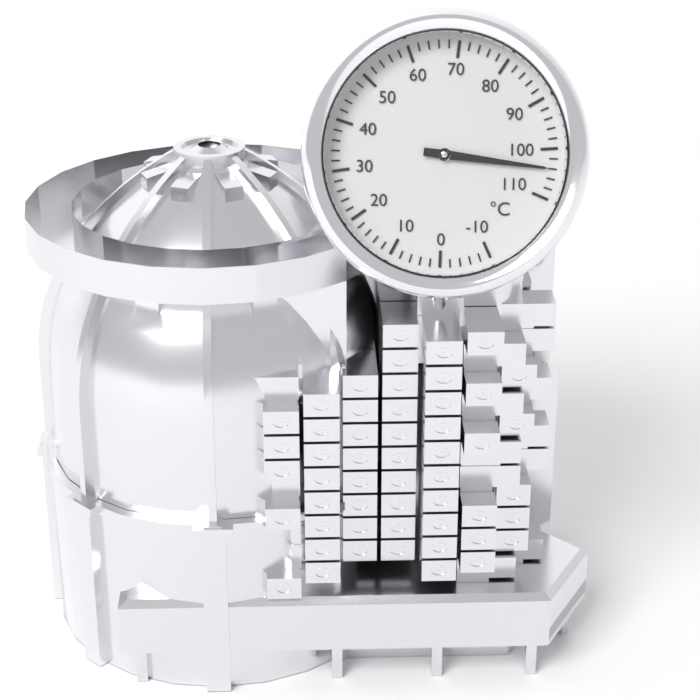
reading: 104 °C
